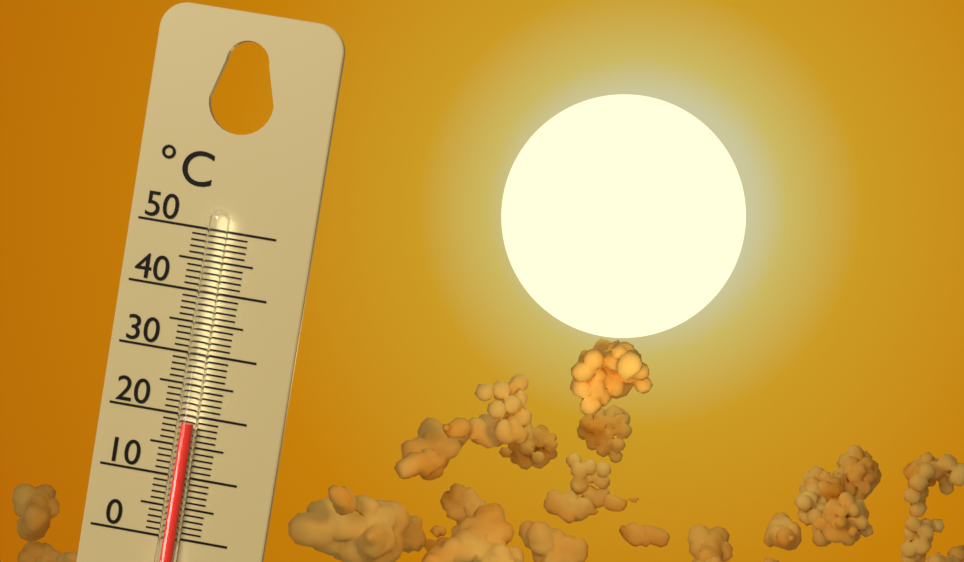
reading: 19 °C
